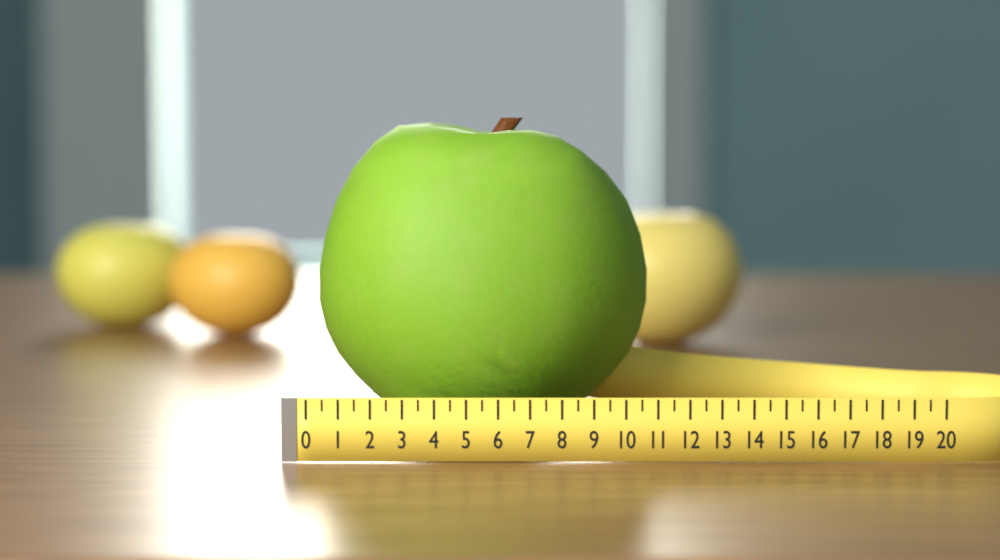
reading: 11.0 (no unit)
